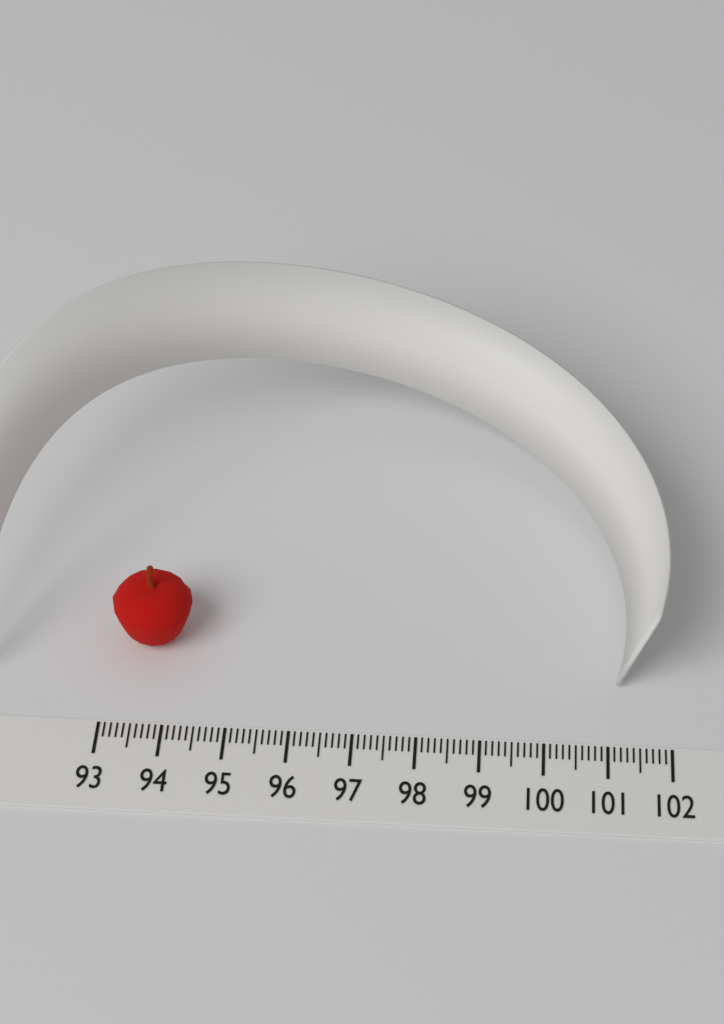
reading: 94.3 (no unit)
